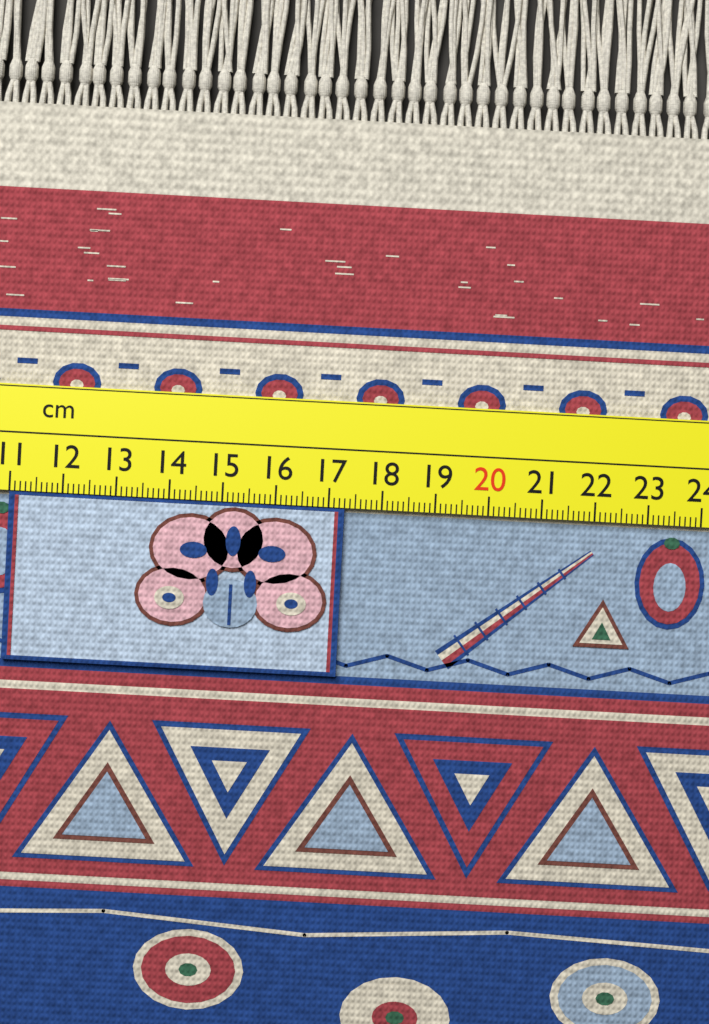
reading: 17.3 cm
